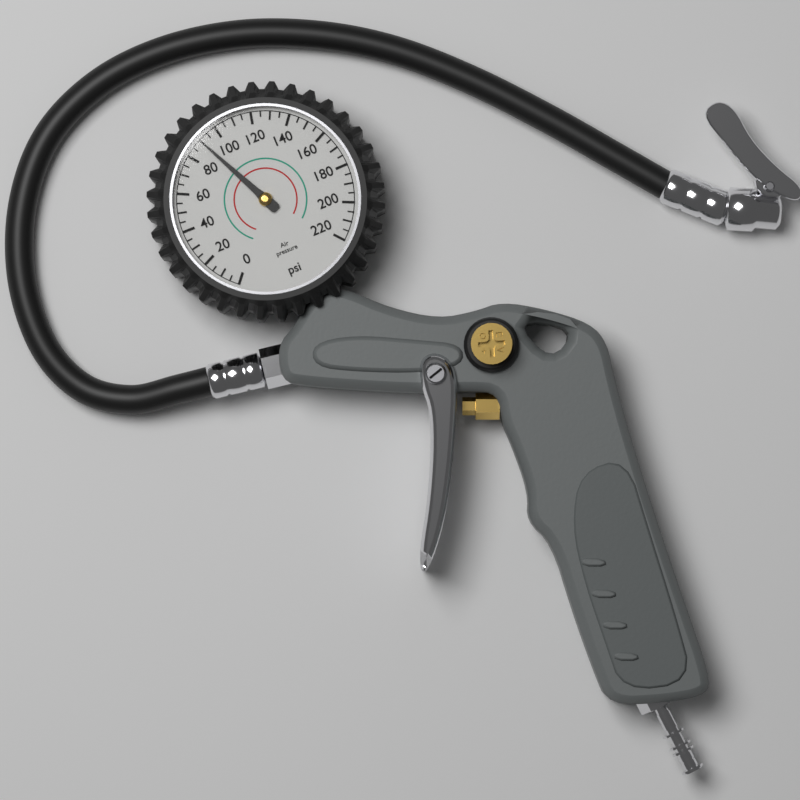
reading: 90 psi
